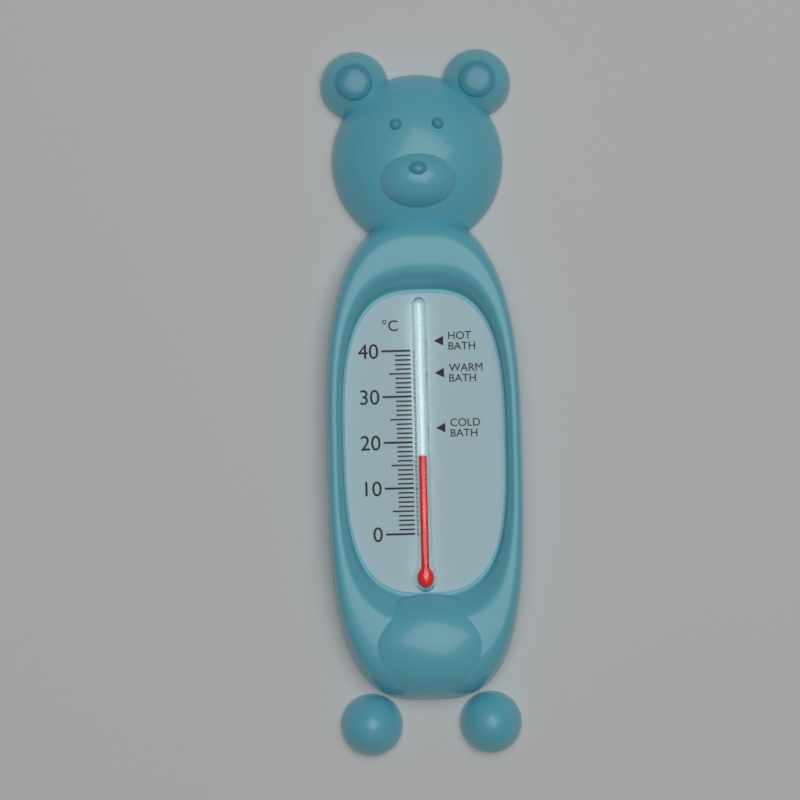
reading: 17 °C
